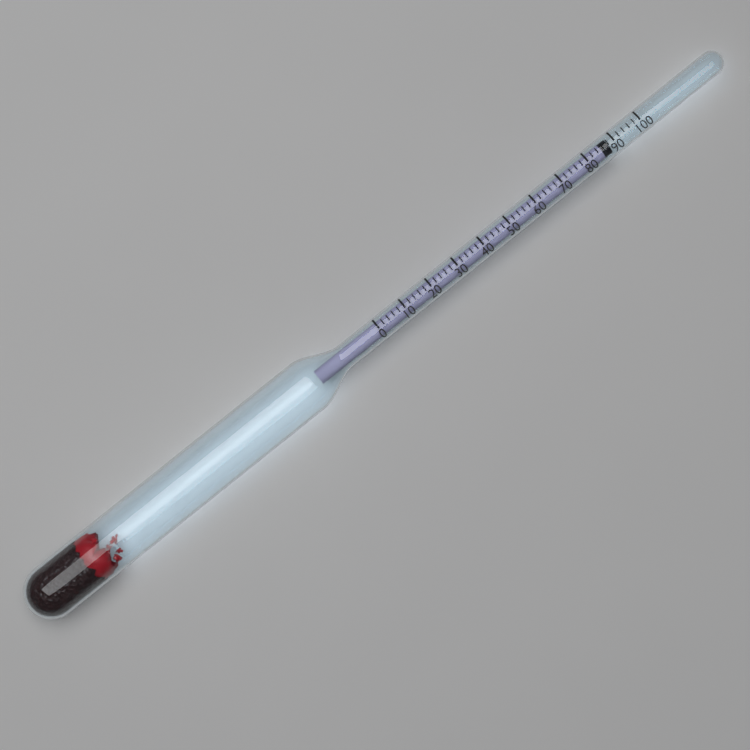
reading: 88 (no unit)
